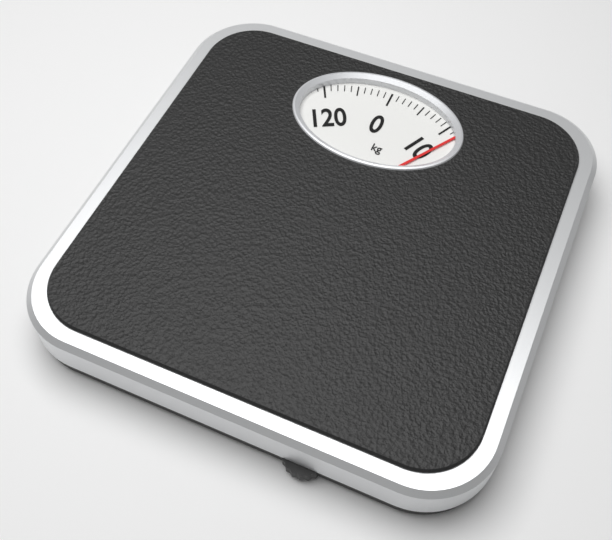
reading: 12 kg
